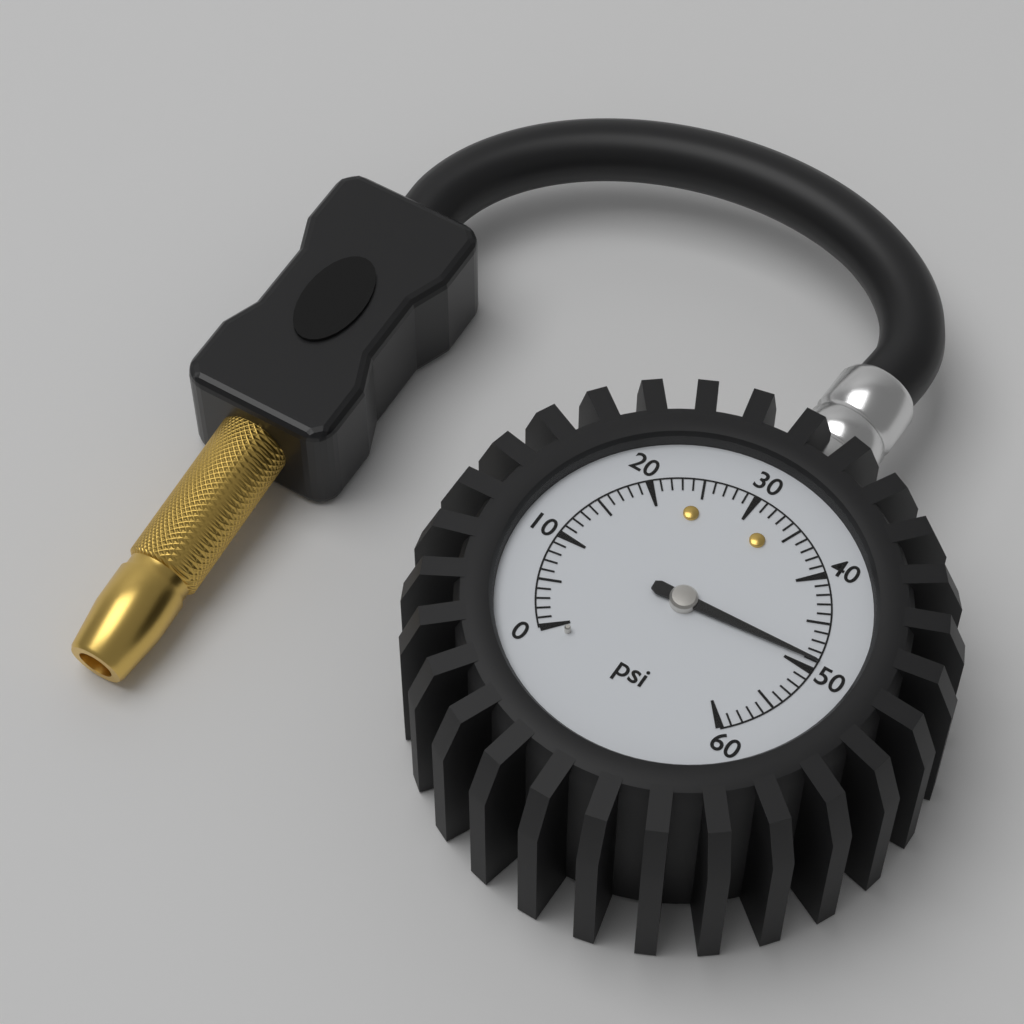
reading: 49 psi
